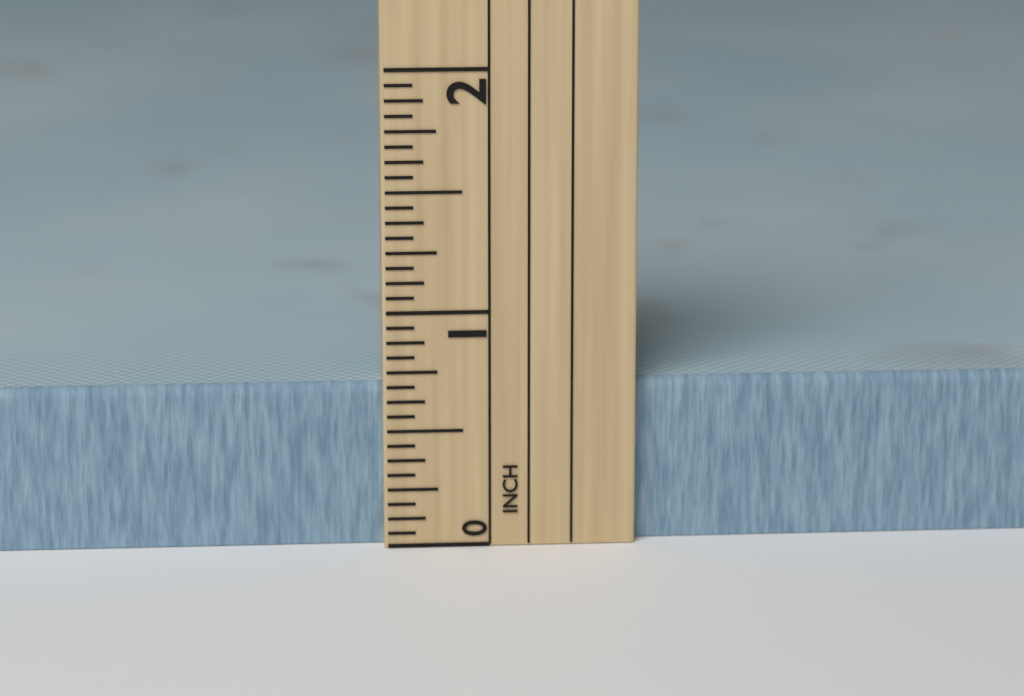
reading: 0.6875 in
